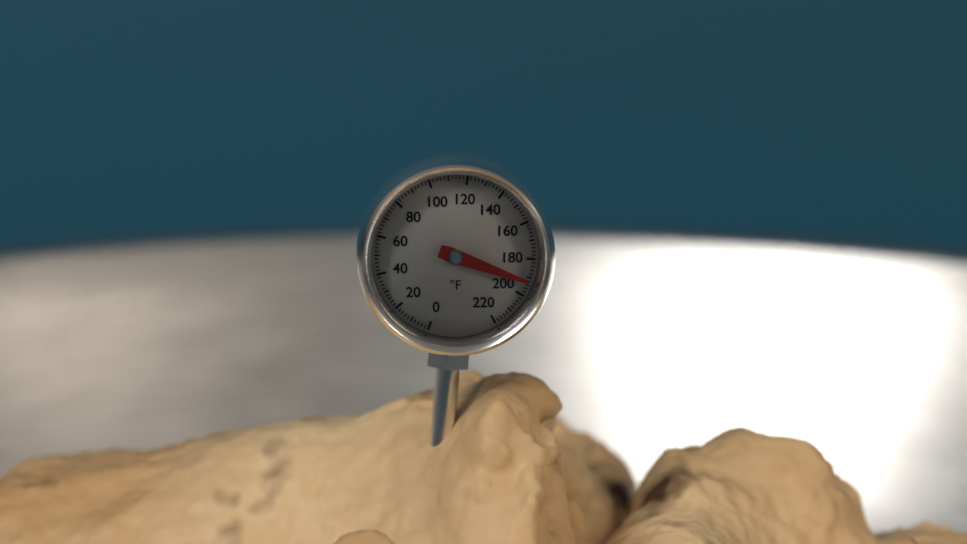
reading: 192 °F
